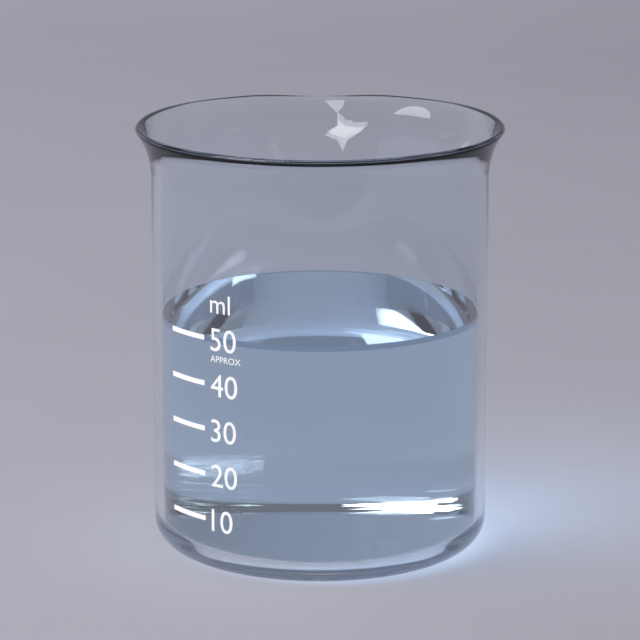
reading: 50 ml
